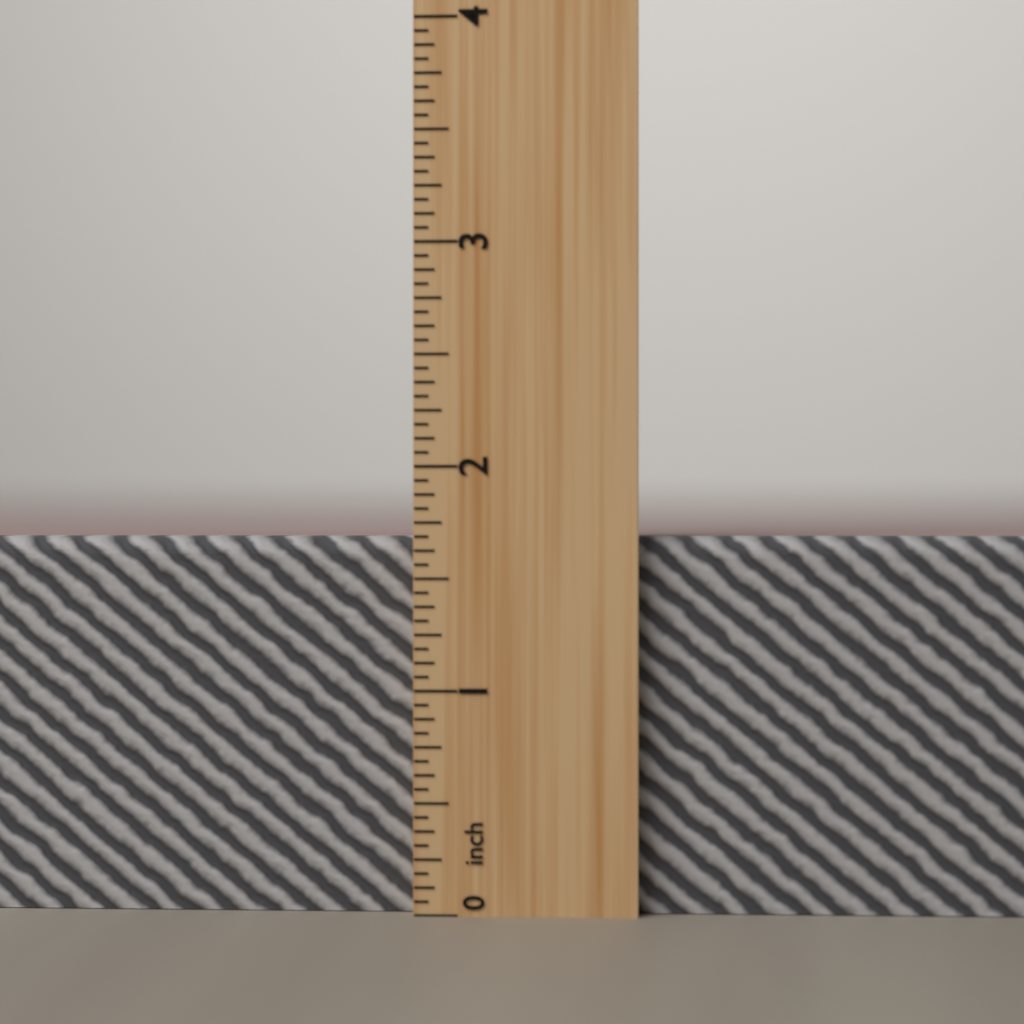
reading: 1.6875 inch
